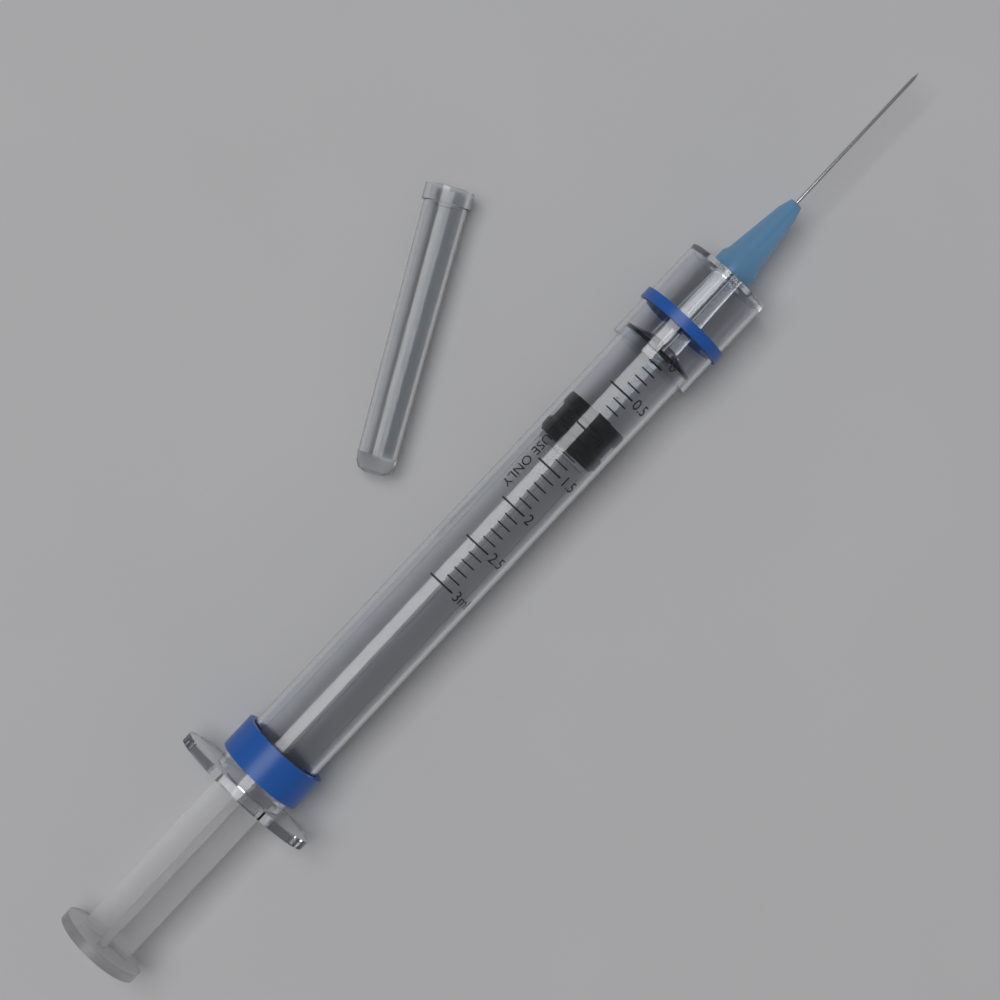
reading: 0.8 ml
